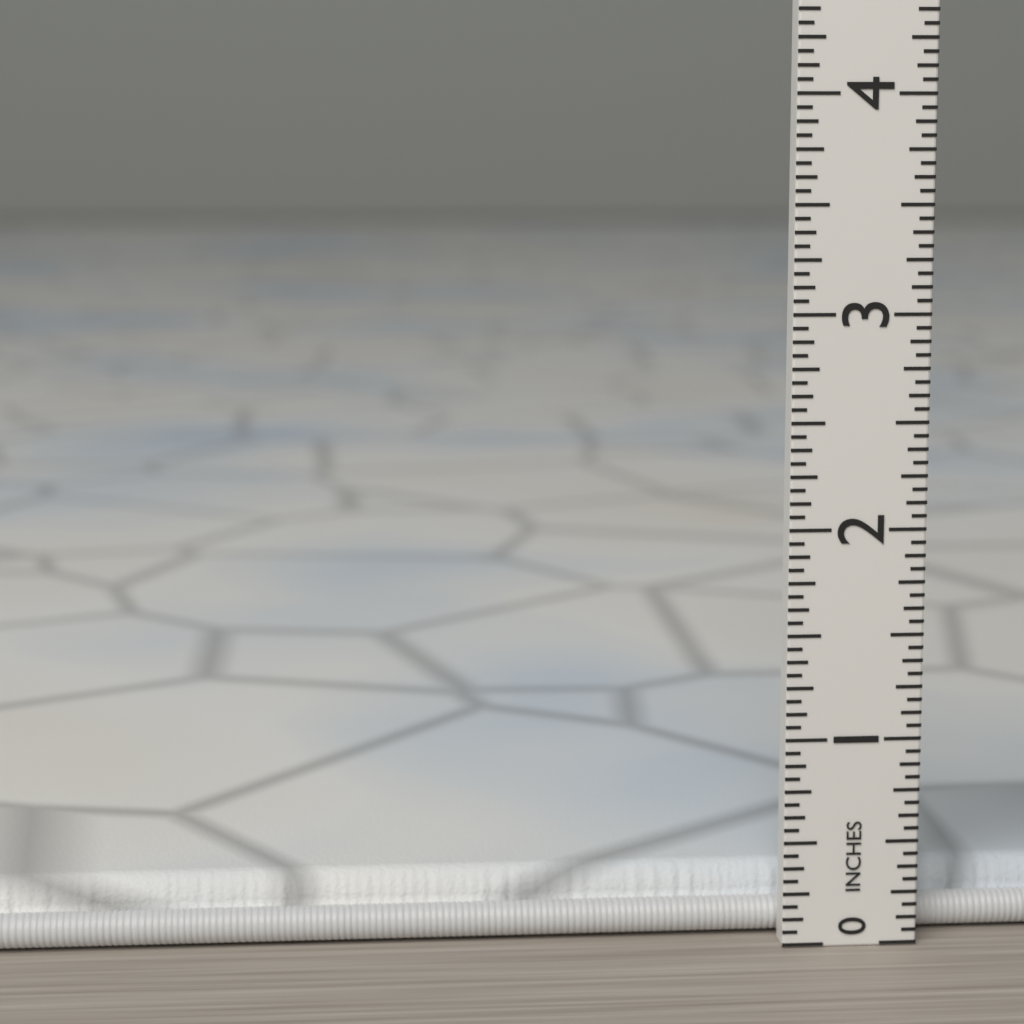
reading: 0.3125 in
